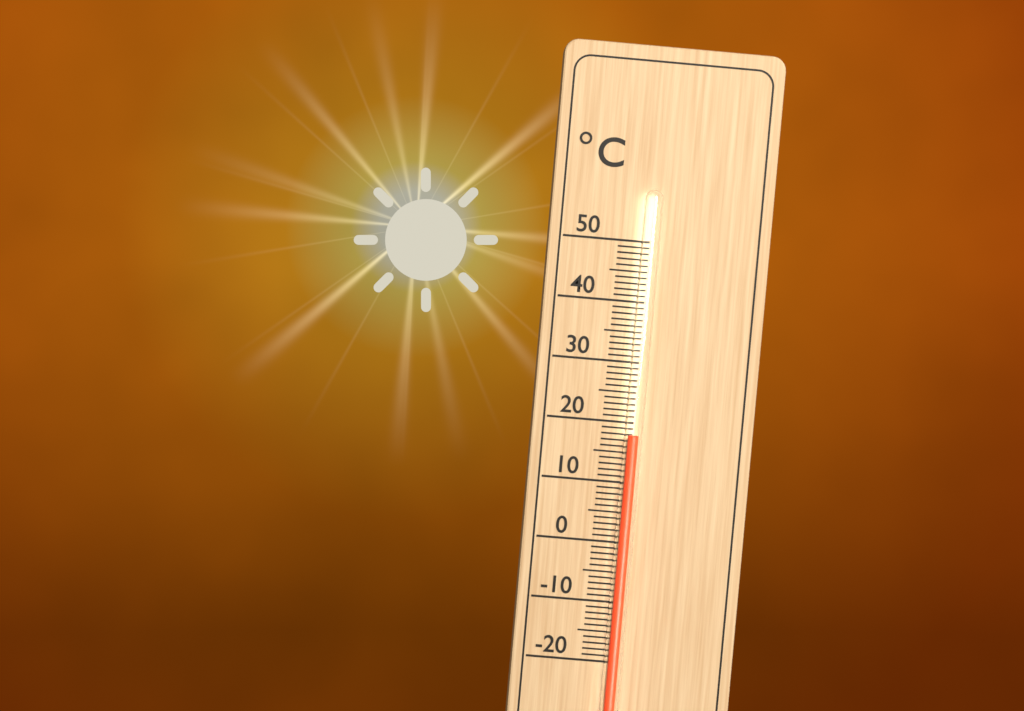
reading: 18 °C
